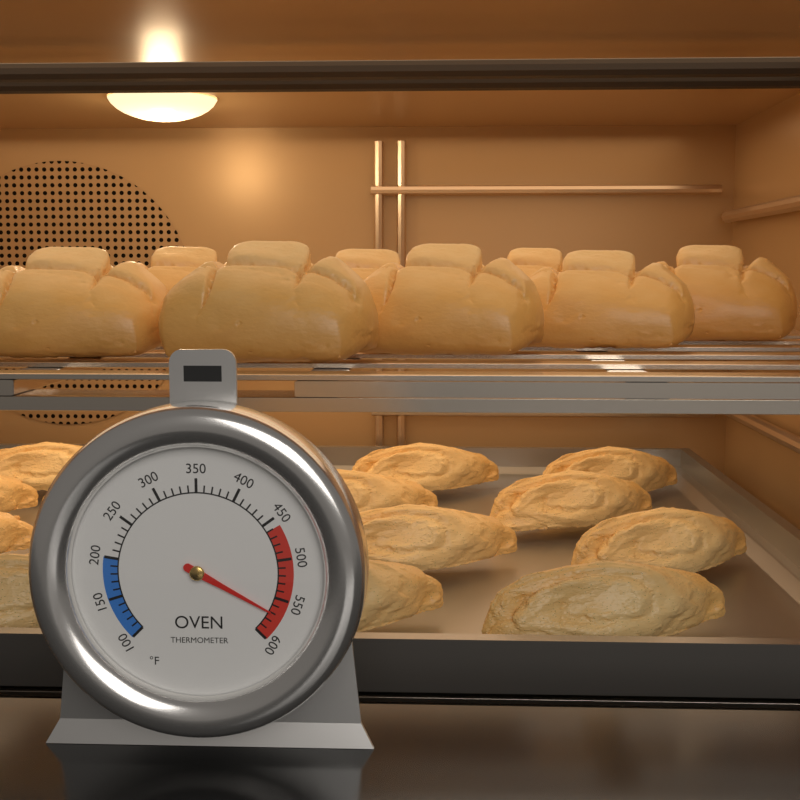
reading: 570 °F
